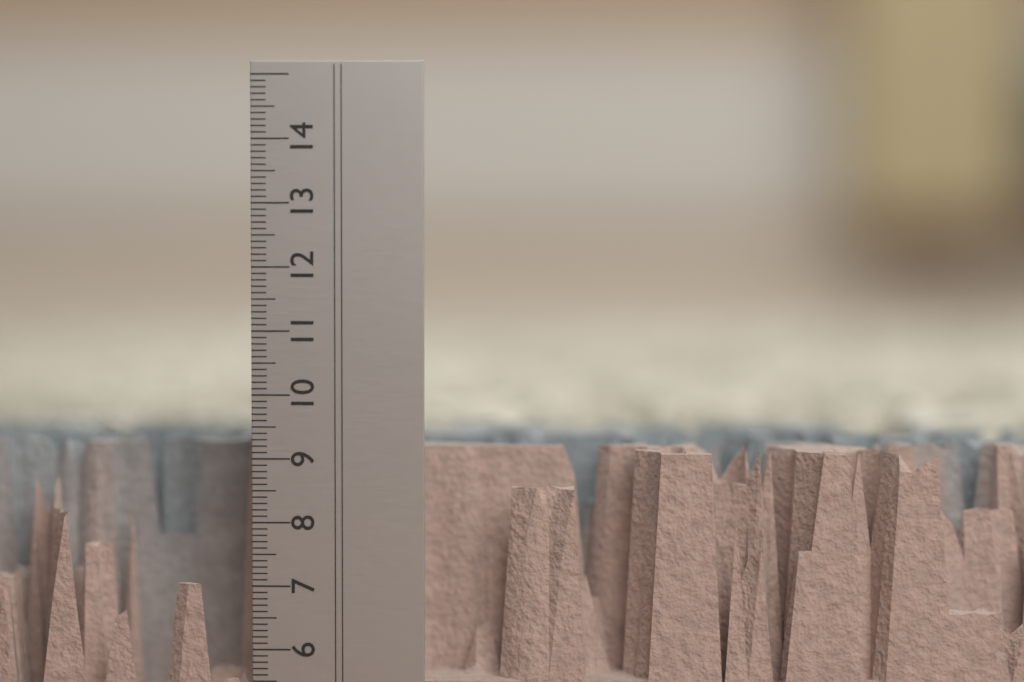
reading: 9.1 cm
